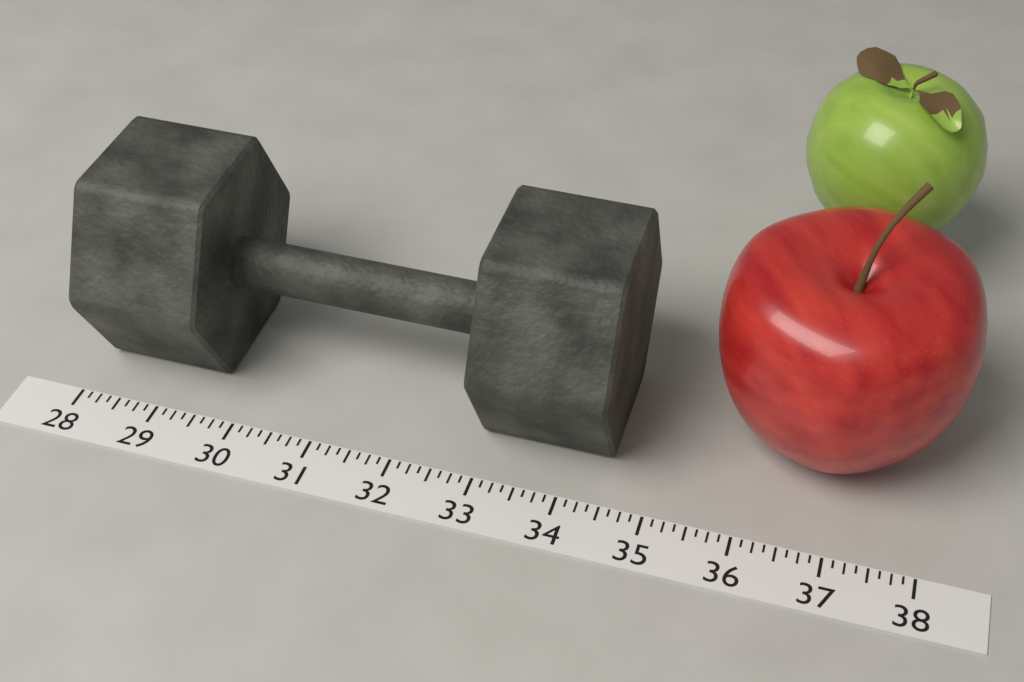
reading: 34.500 (no unit)
